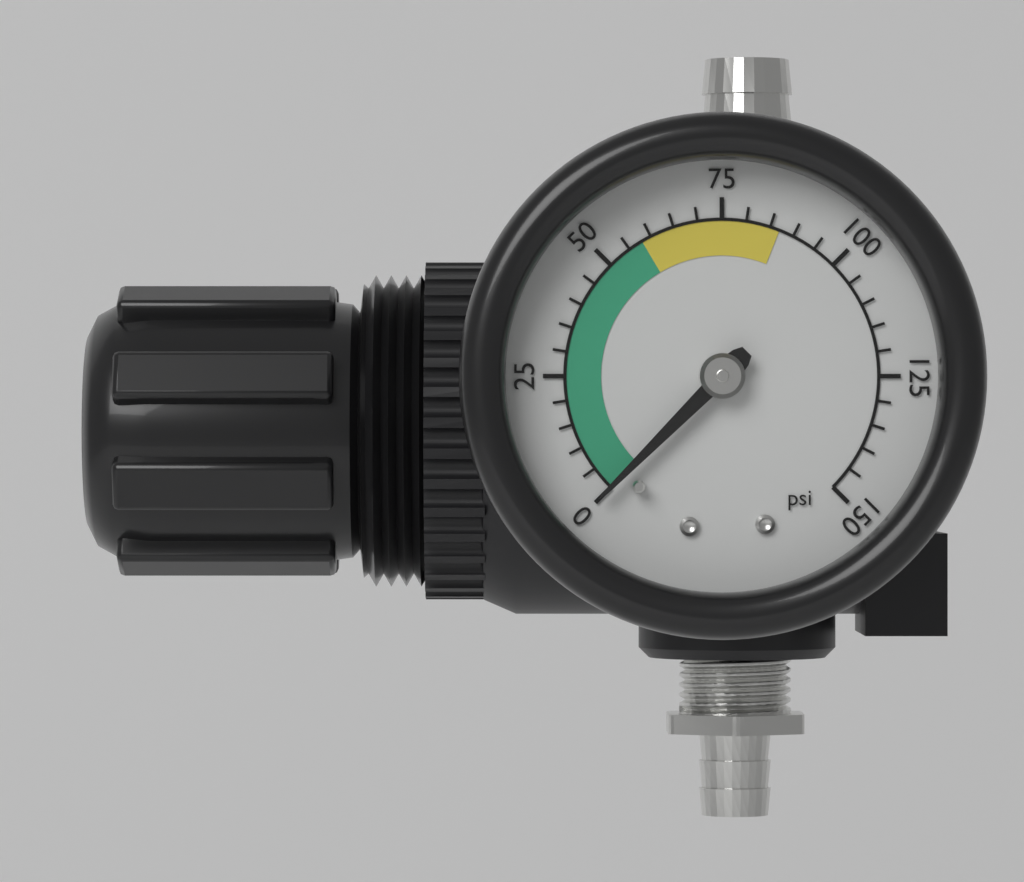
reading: 0 psi
